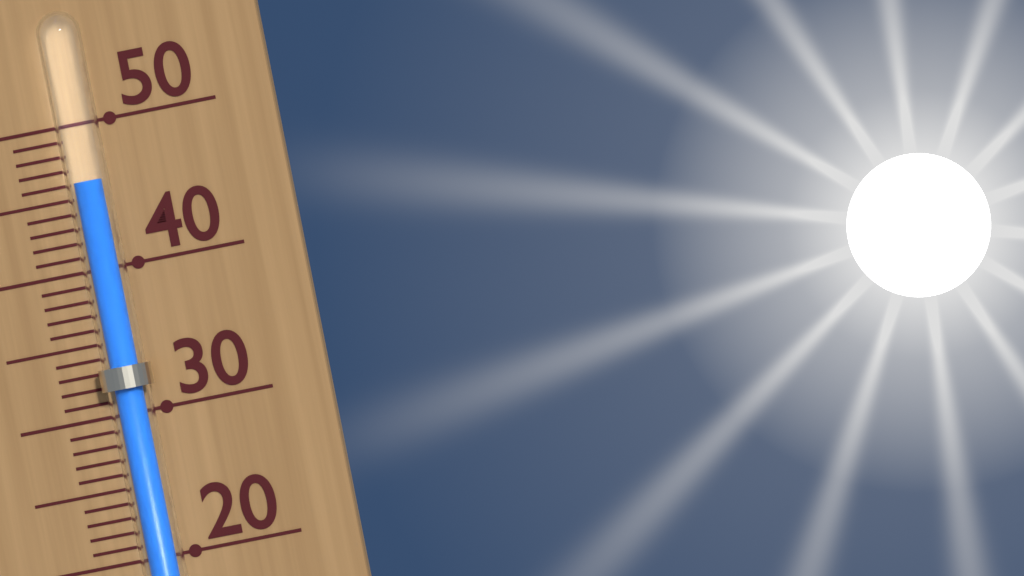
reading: 46 (no unit)
